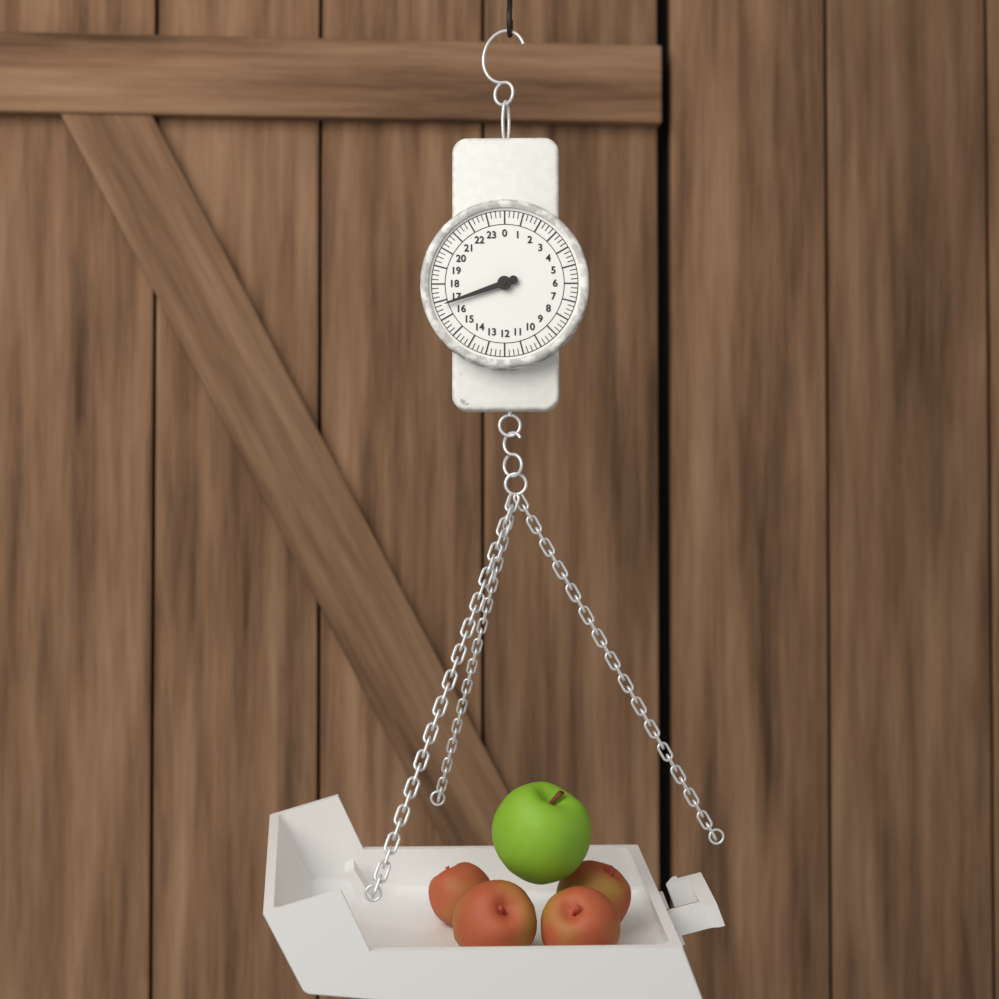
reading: 16.75 (no unit)
